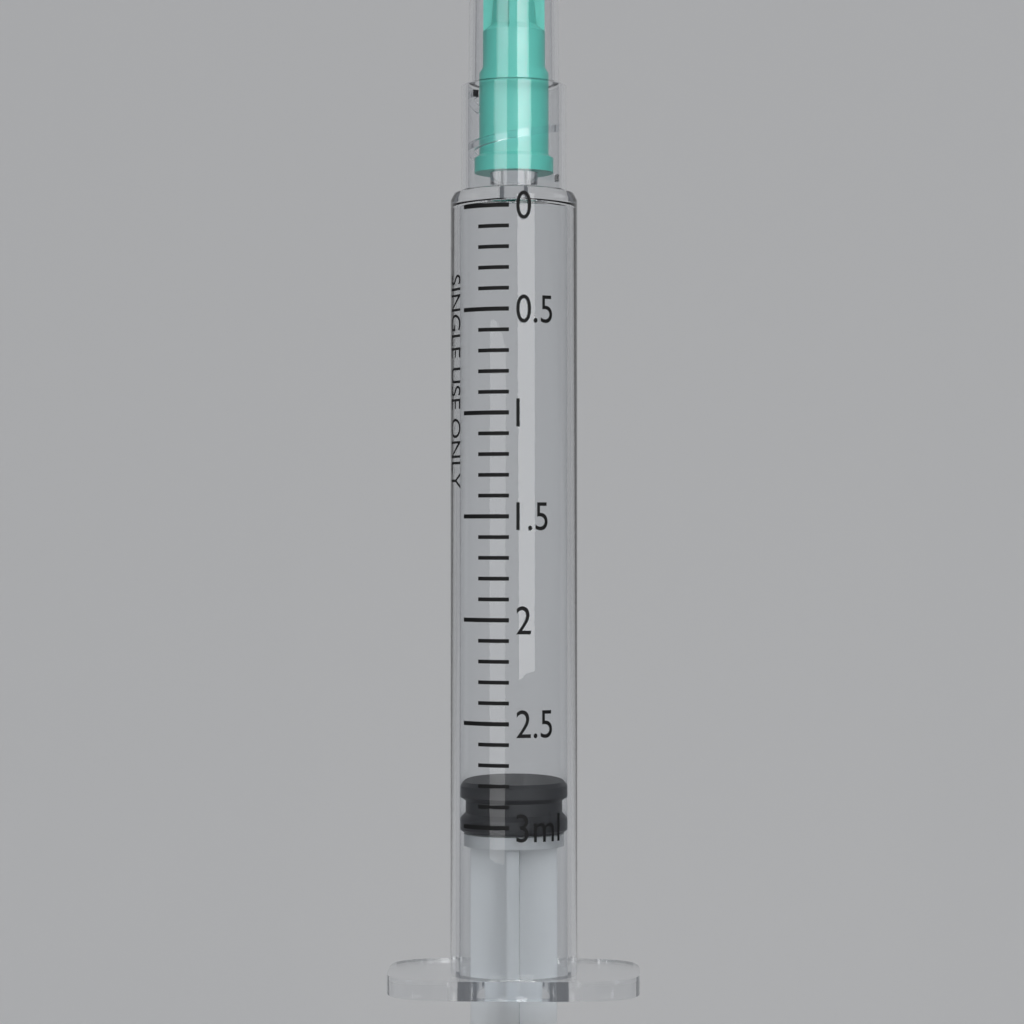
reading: 2.8 ml
